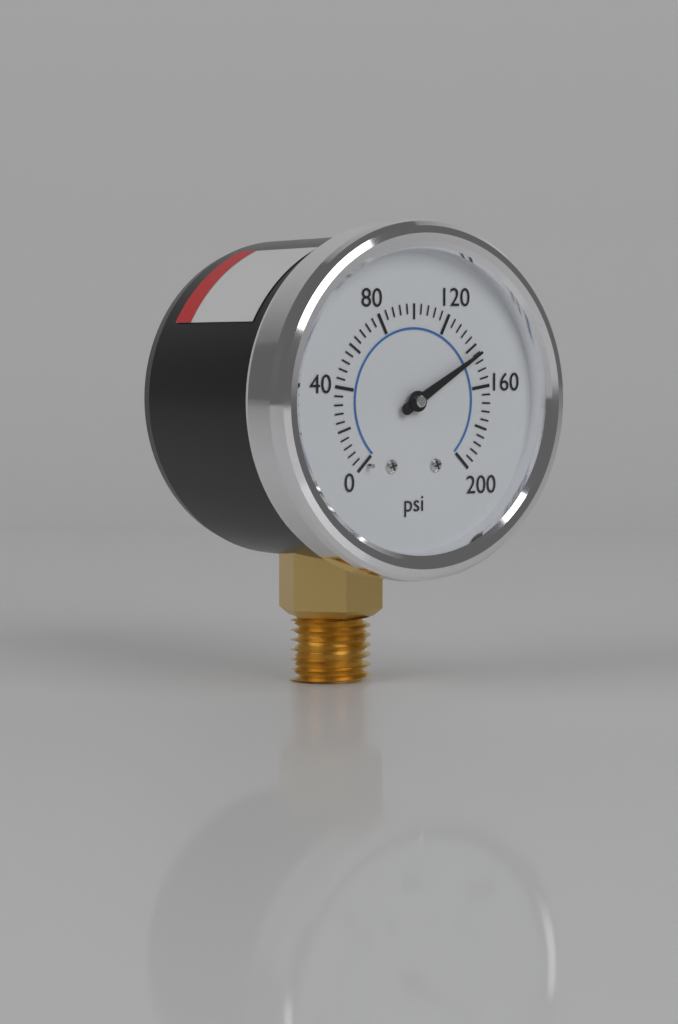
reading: 144 psi
